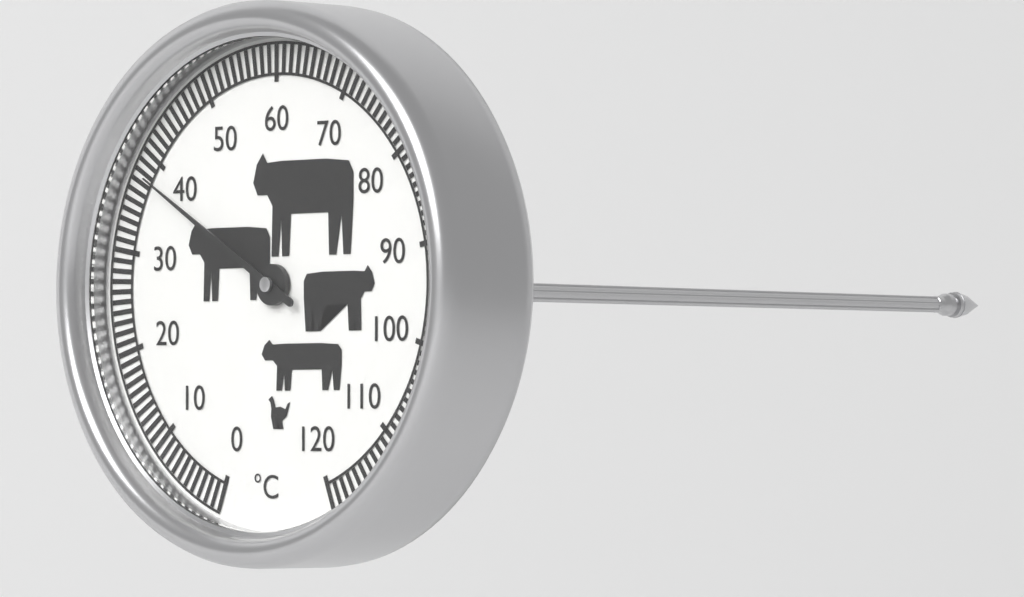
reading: 38 °C
